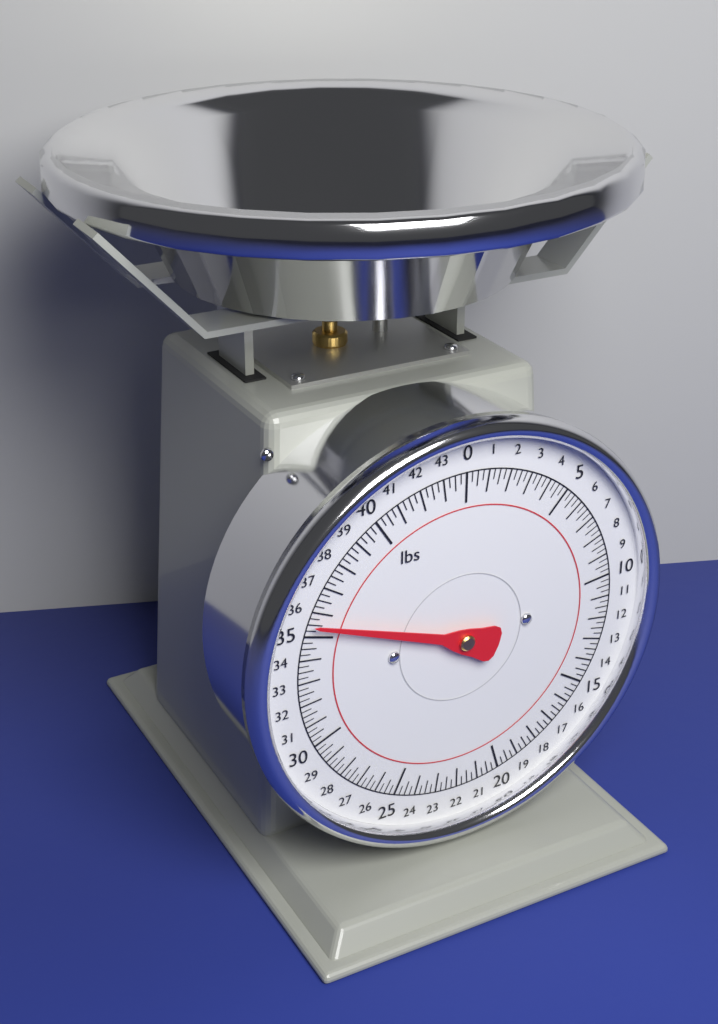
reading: 35.50 lbs
